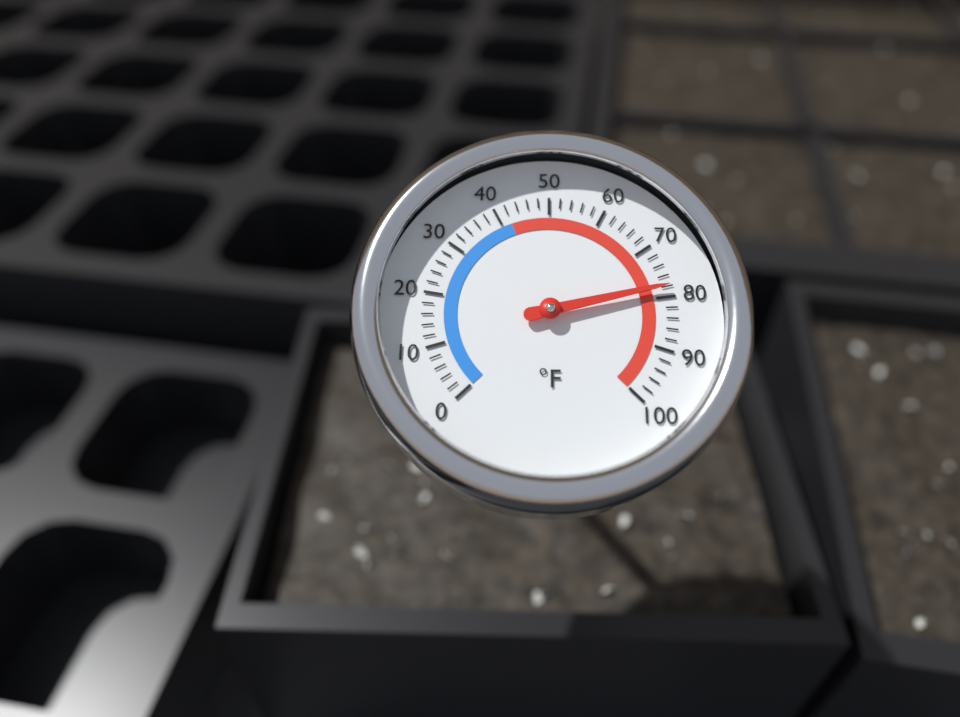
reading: 78 °F
